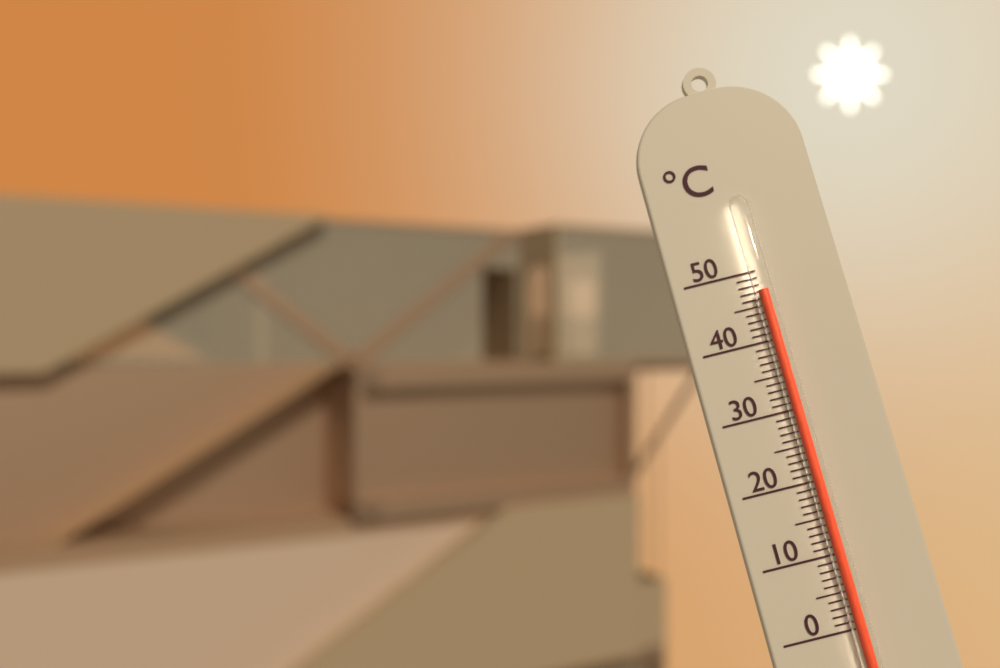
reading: 47 °C
